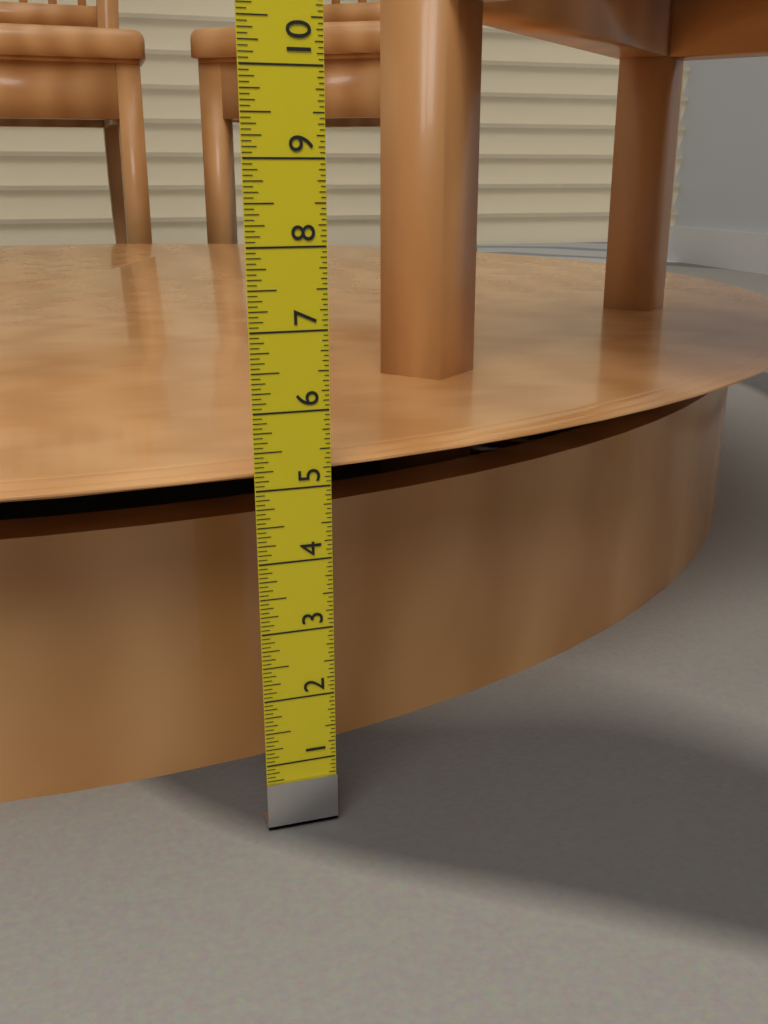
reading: 5.2500 in
